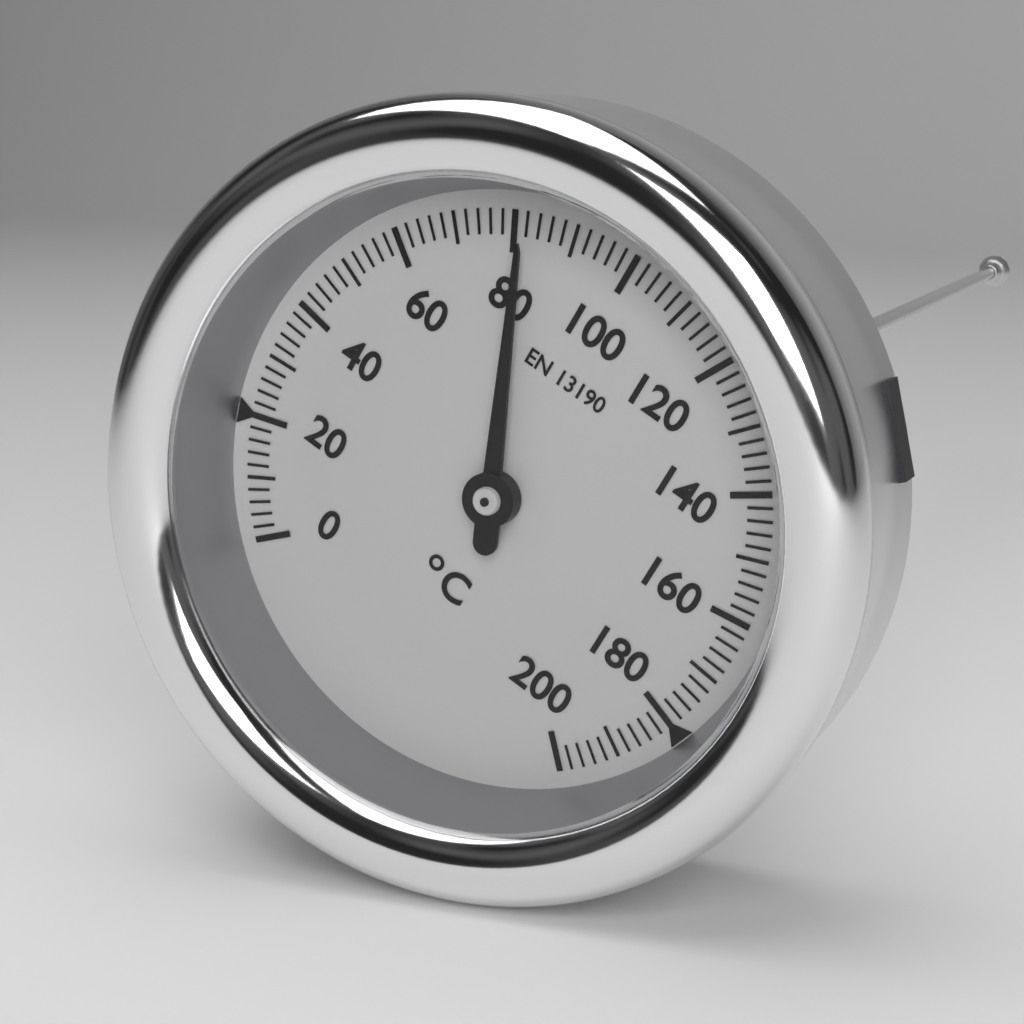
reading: 82 °C
